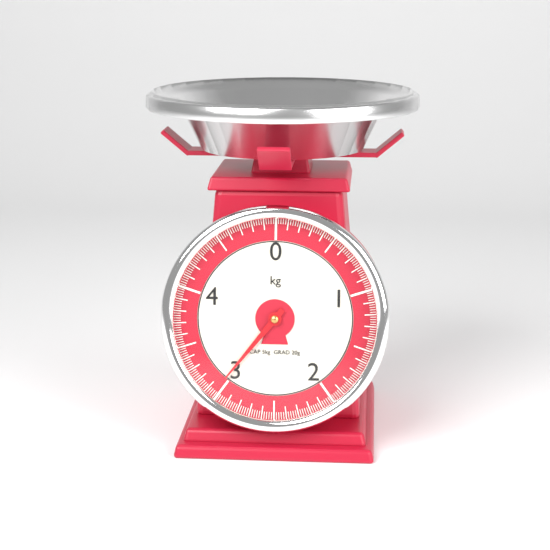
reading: 3.04 kg
